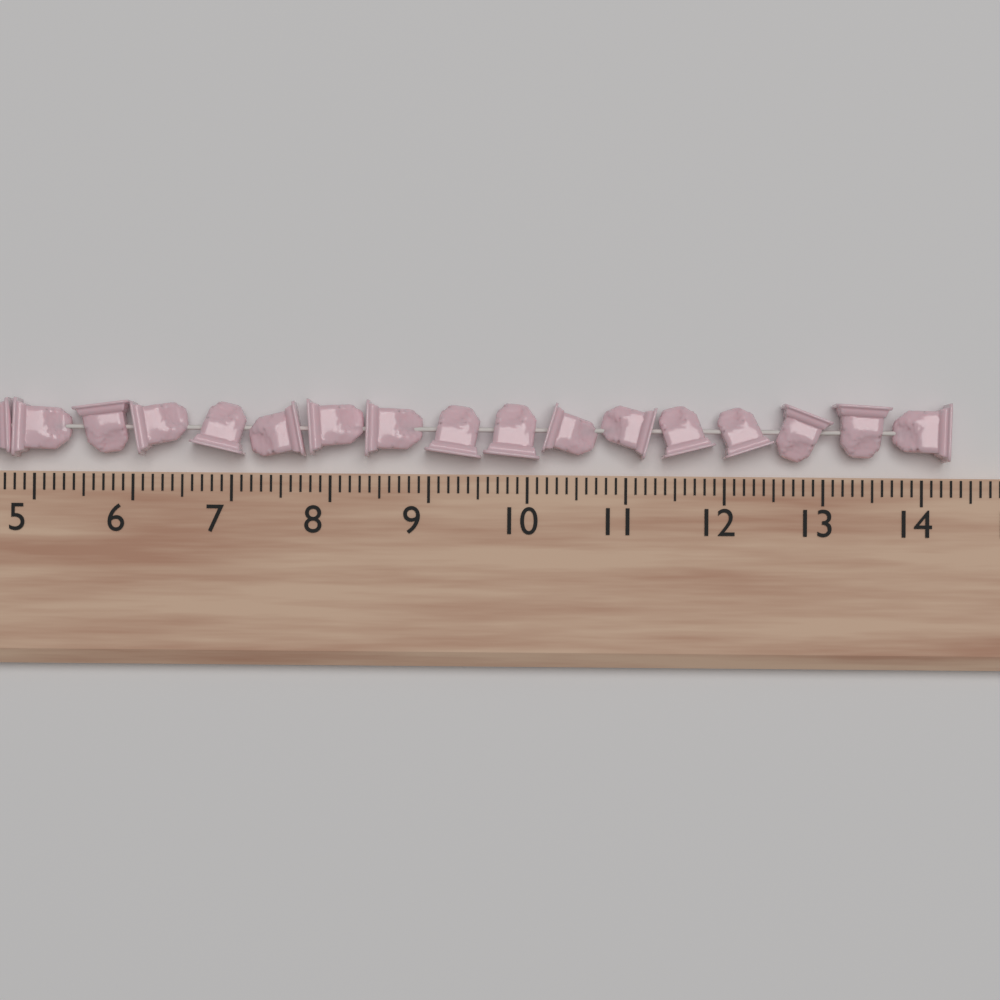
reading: 14.3 (no unit)
